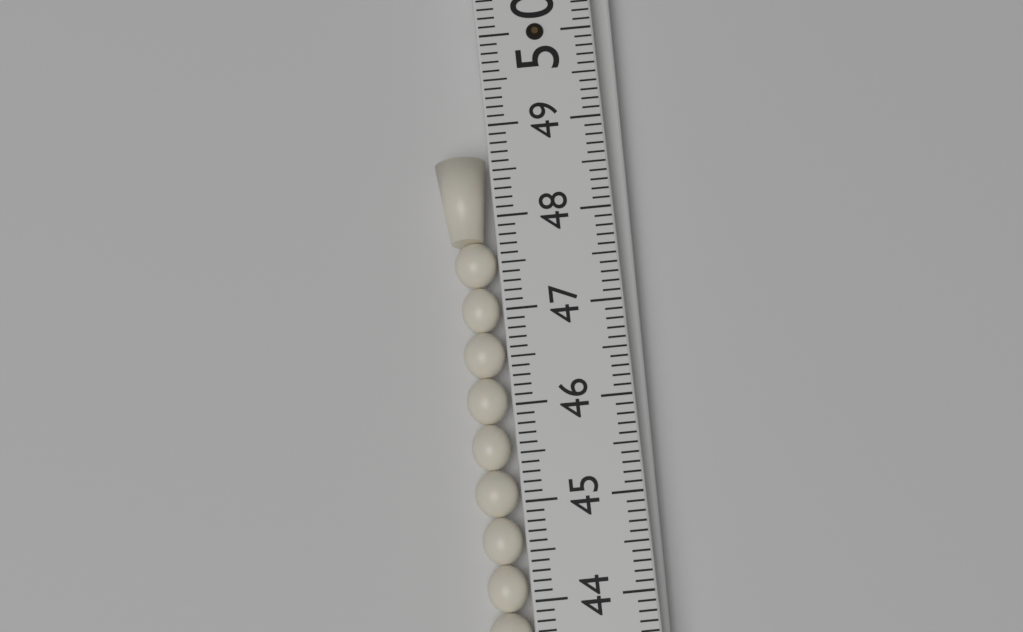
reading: 48.7 (no unit)
